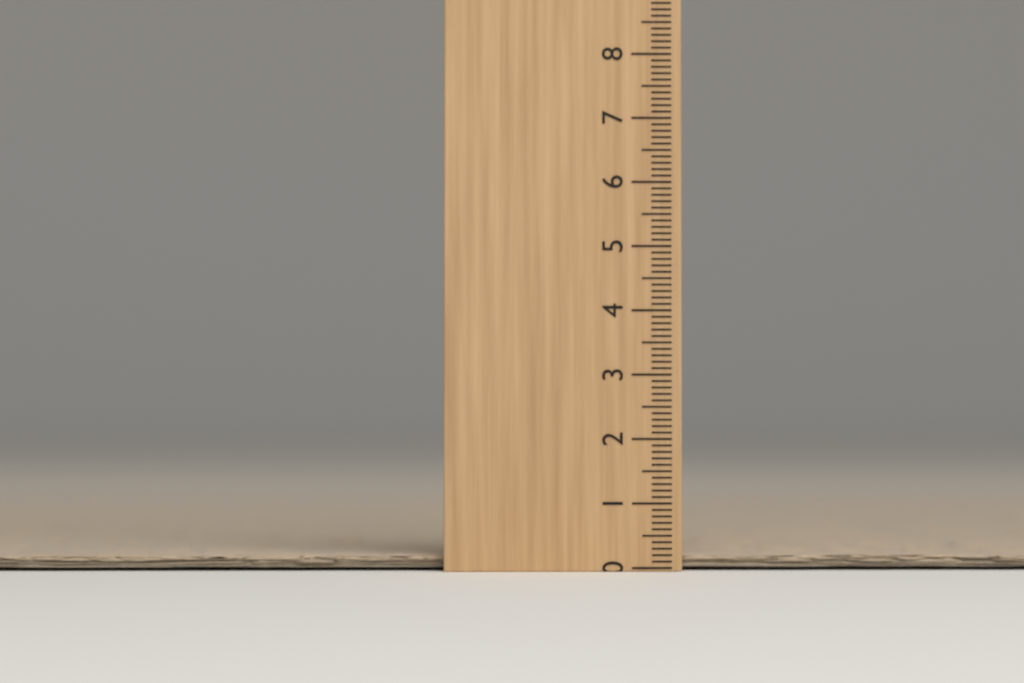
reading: 0.2 (no unit)
